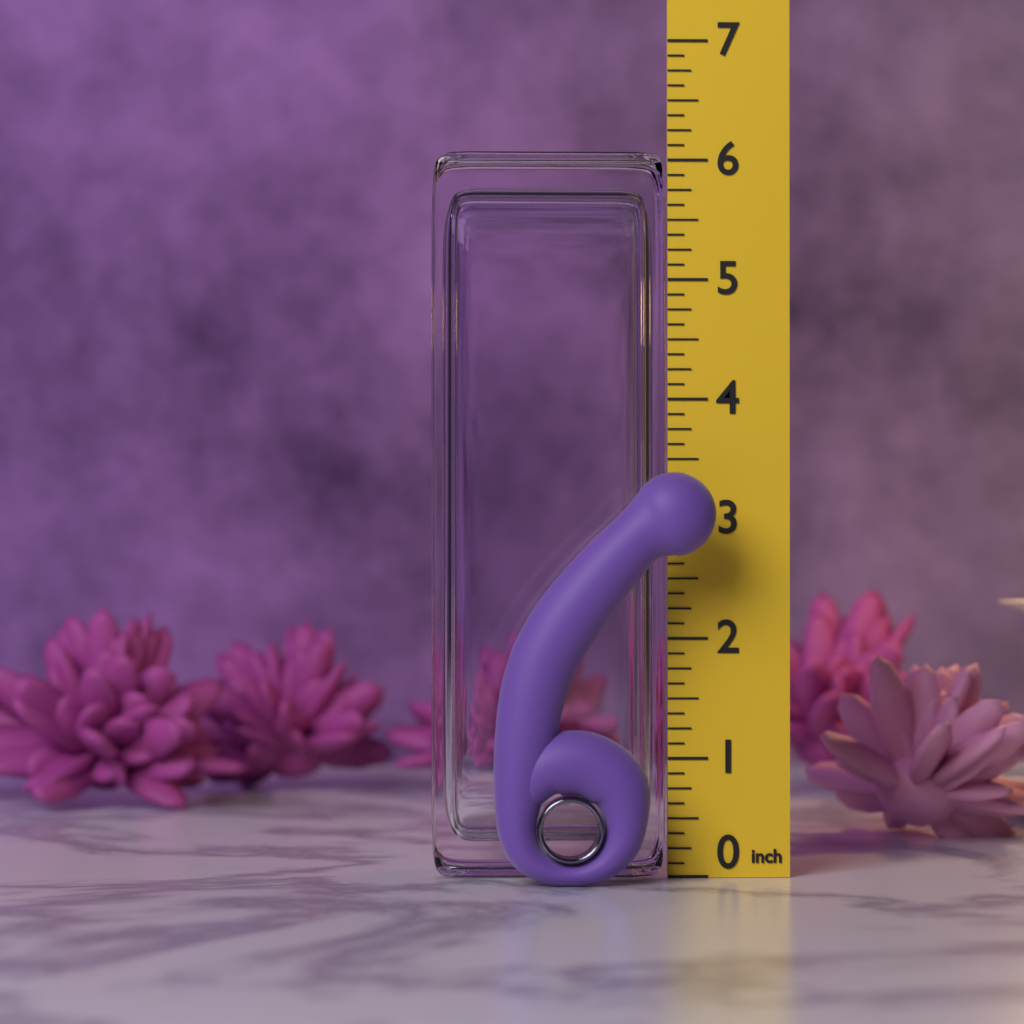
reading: 3.375 in
